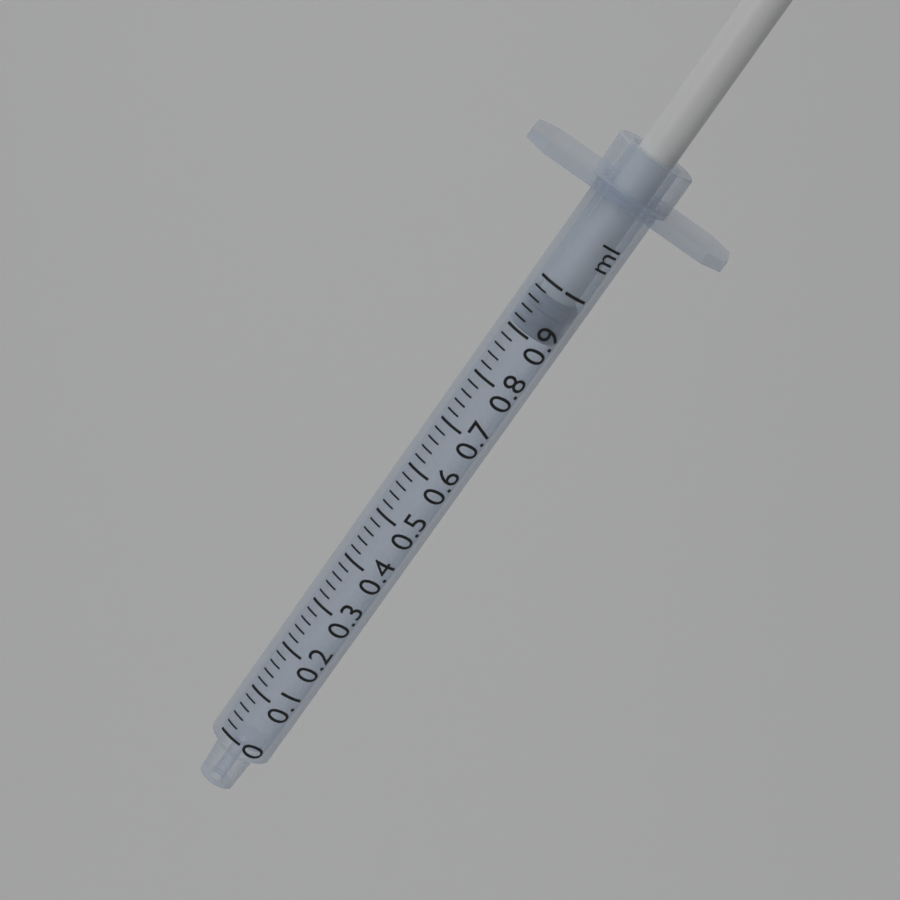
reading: 0.90 ml
